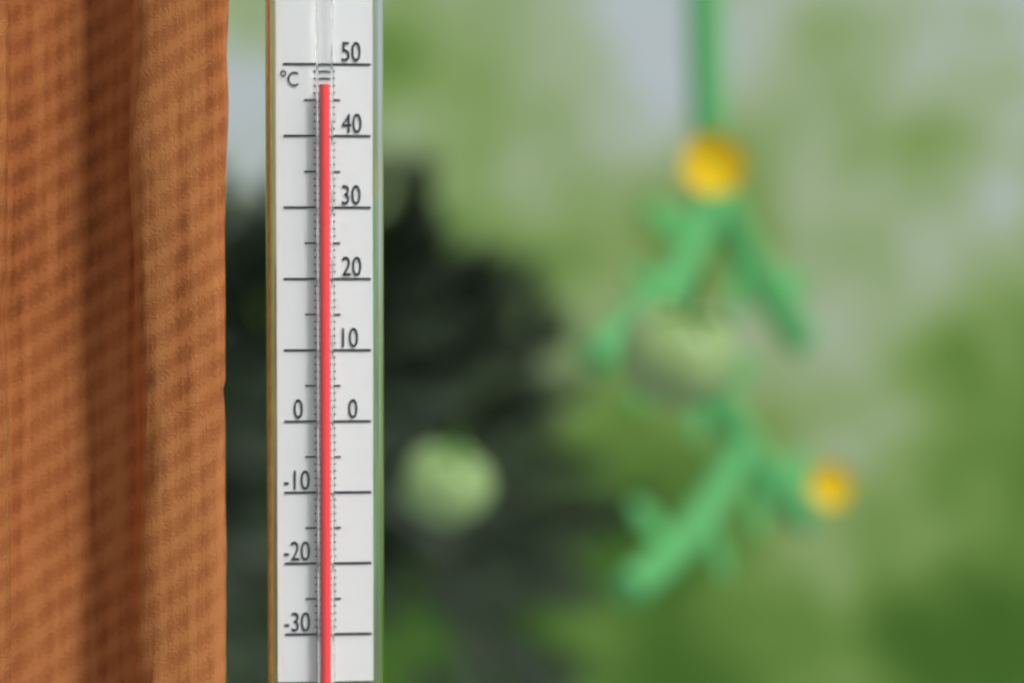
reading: 47 °C
